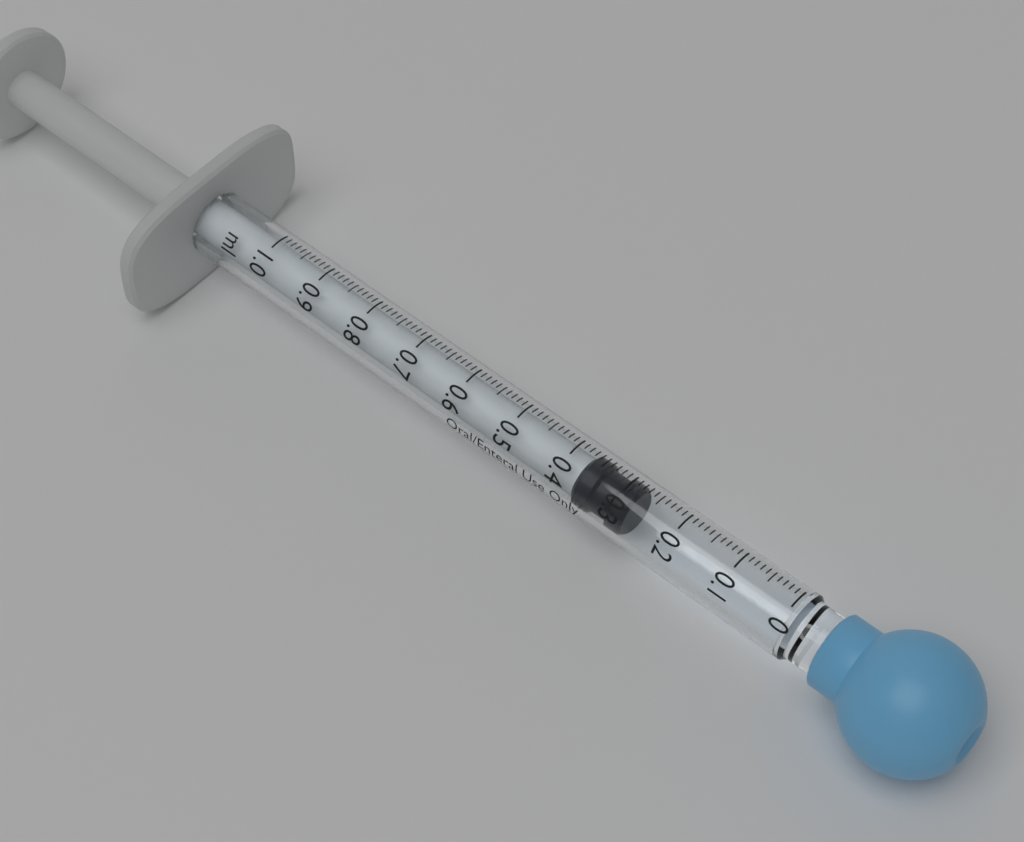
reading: 0.28 ml
